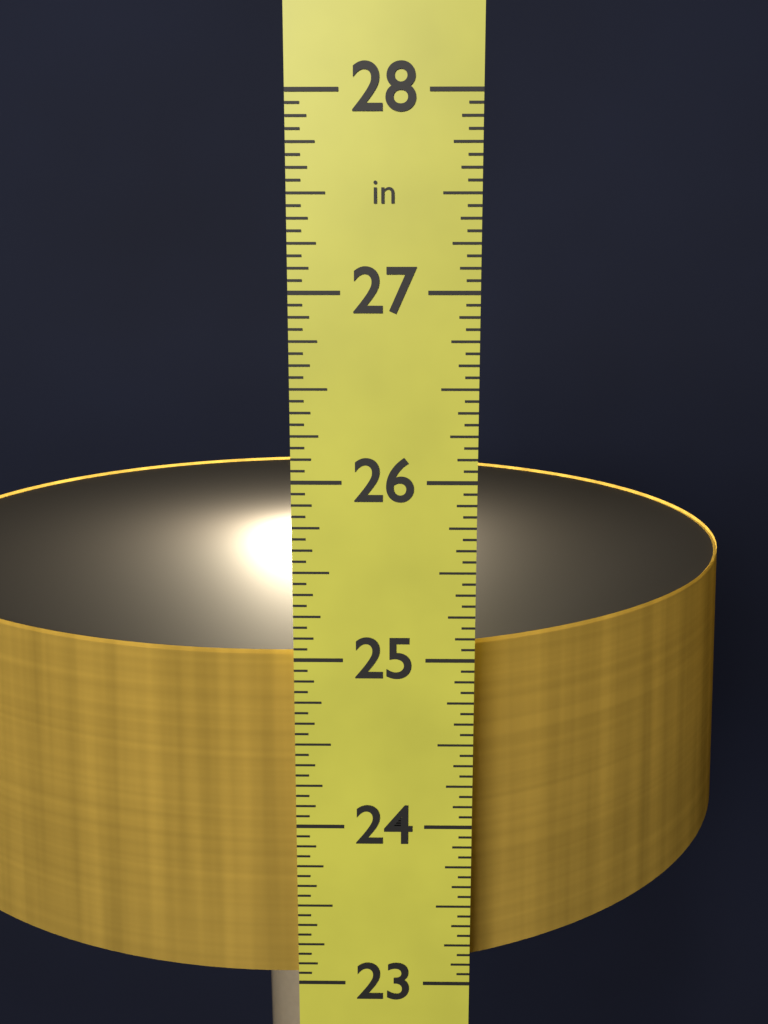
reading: 25.0000 in
